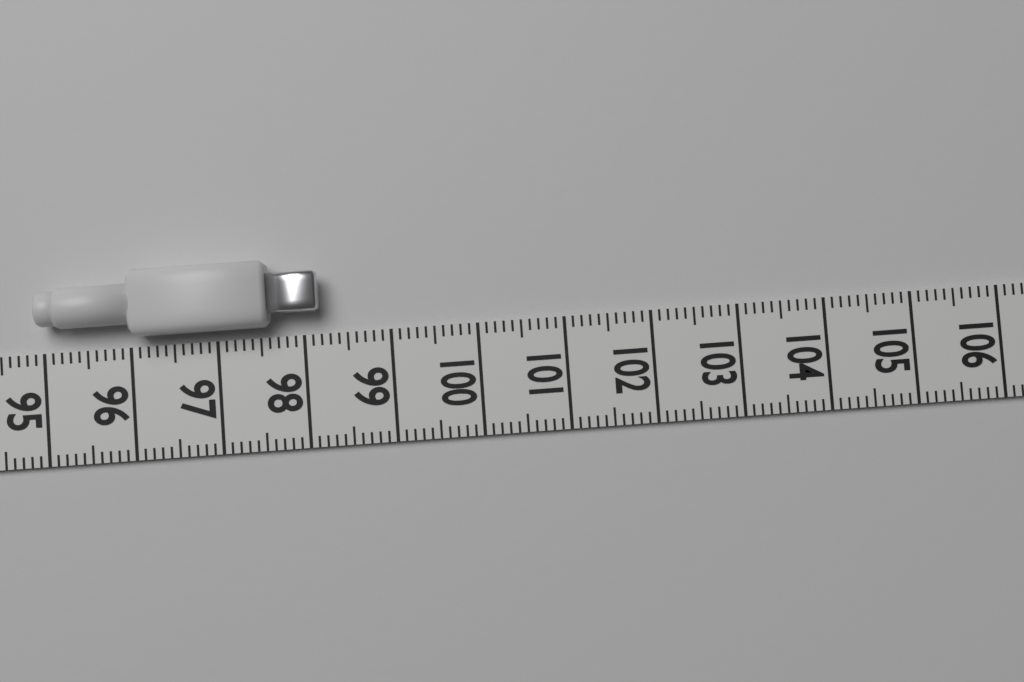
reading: 98.2 (no unit)
